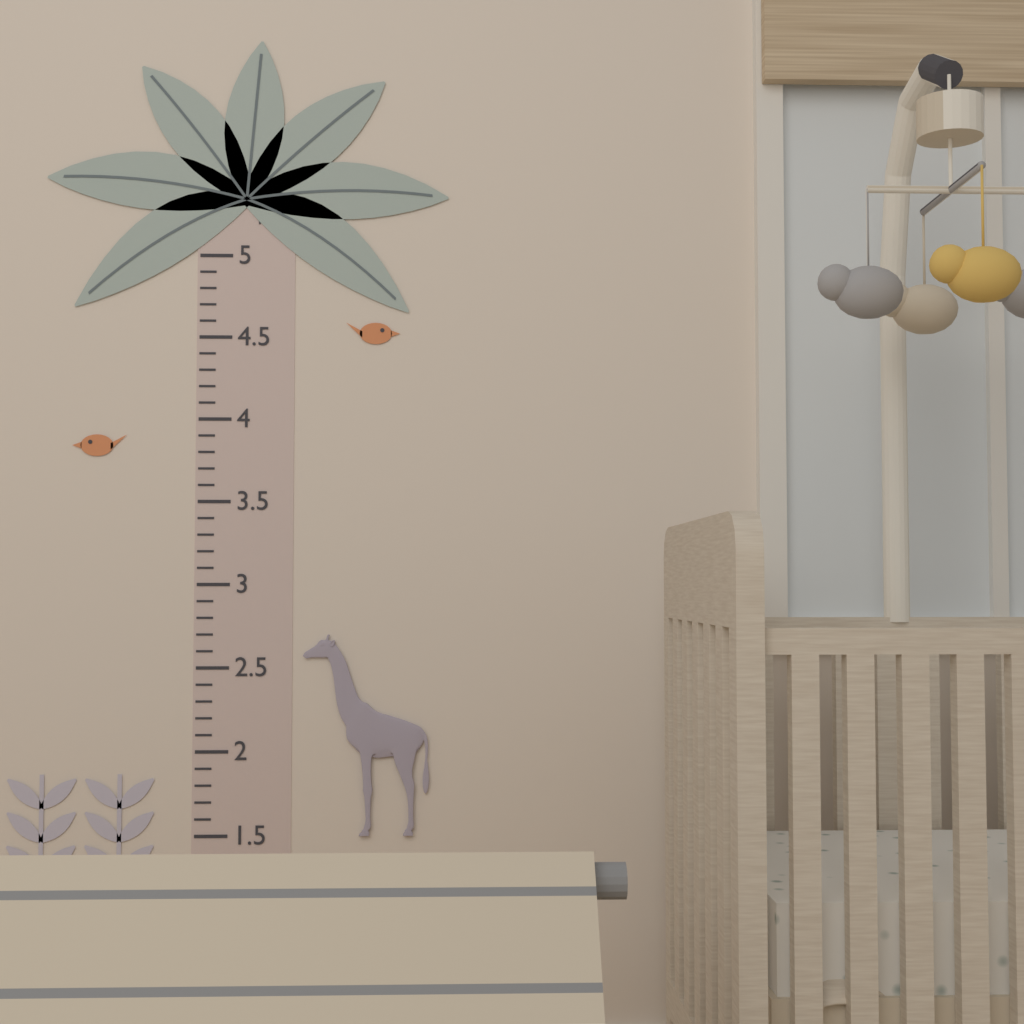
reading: 2.7 ft
